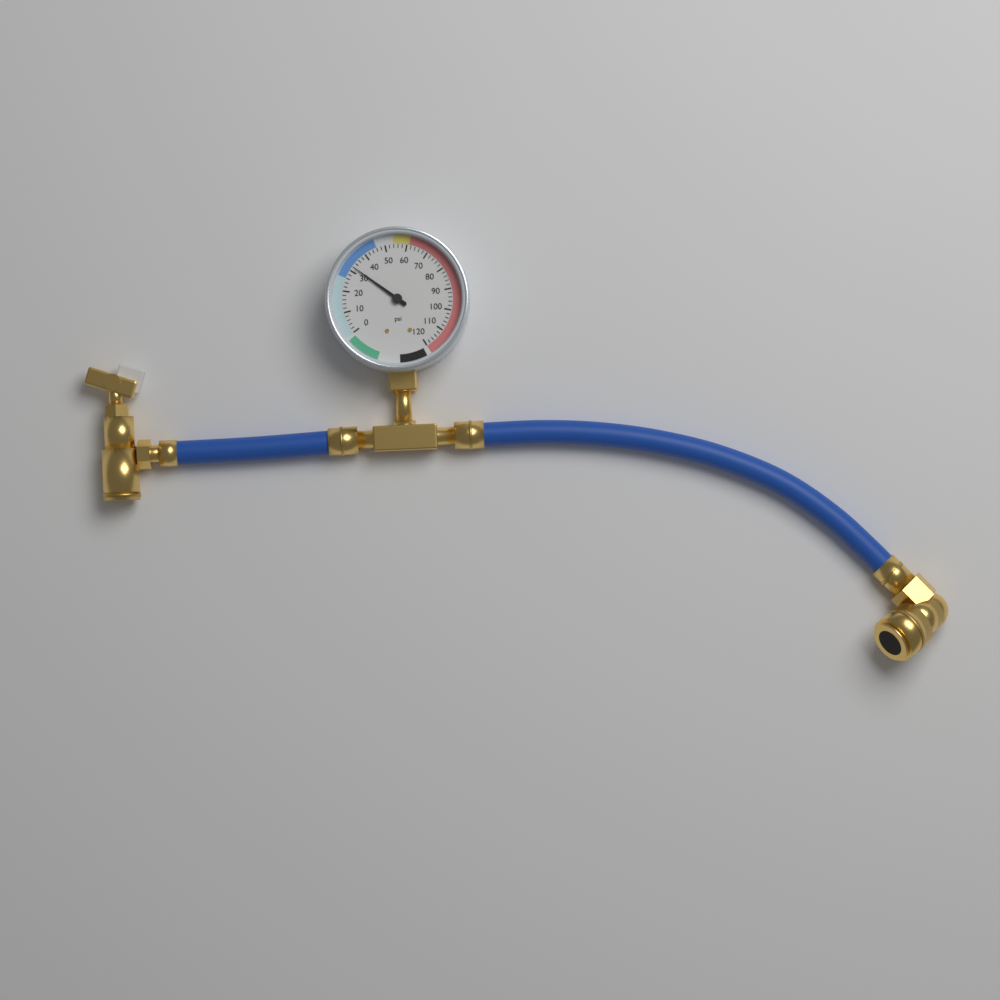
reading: 32 psi
